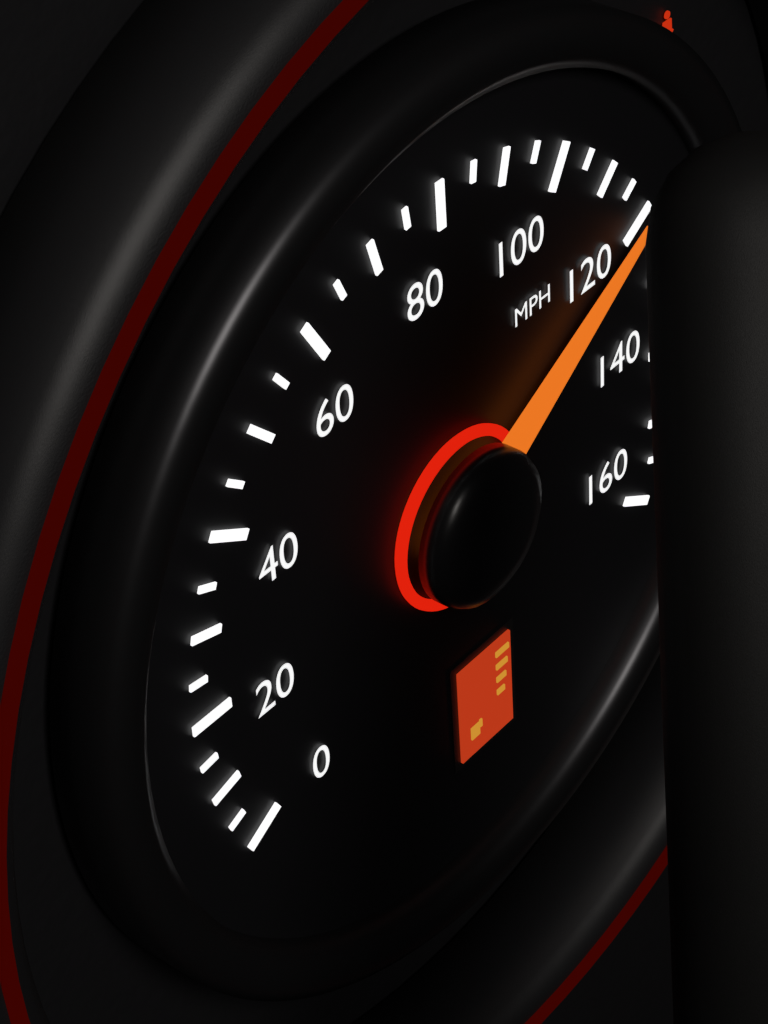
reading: 120 mph
